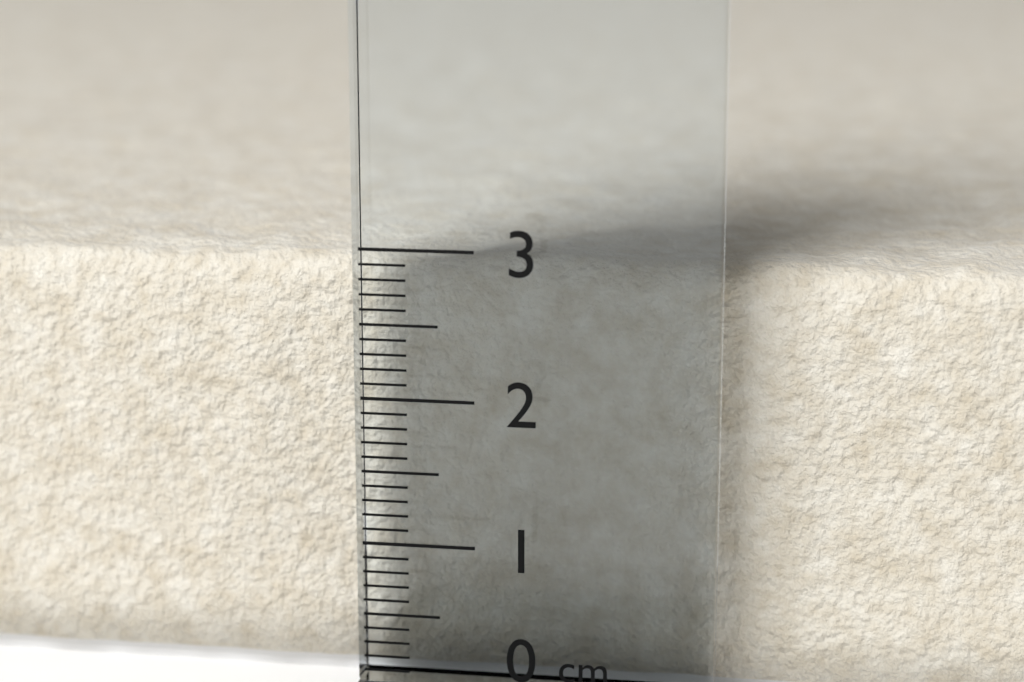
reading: 2.9 cm
